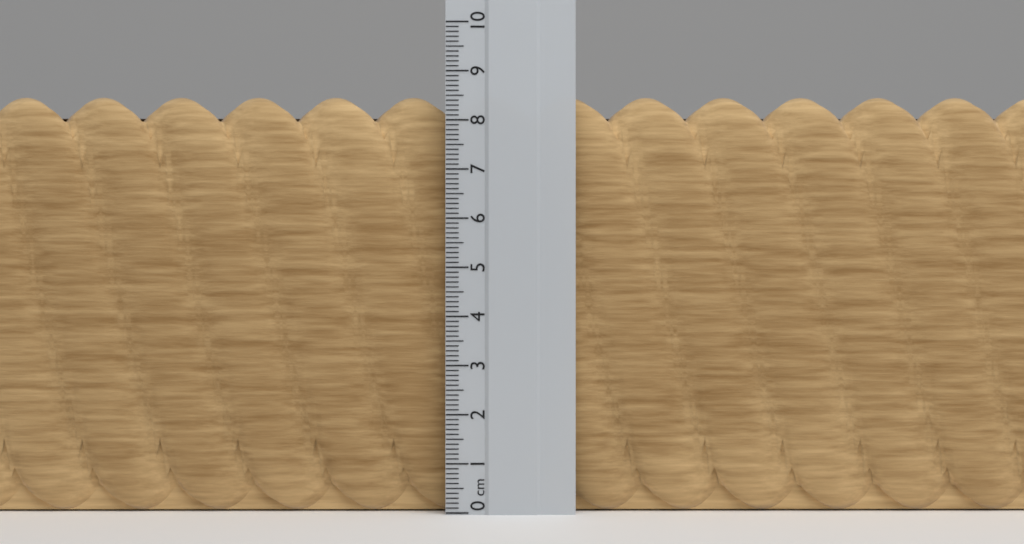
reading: 8.5 cm
